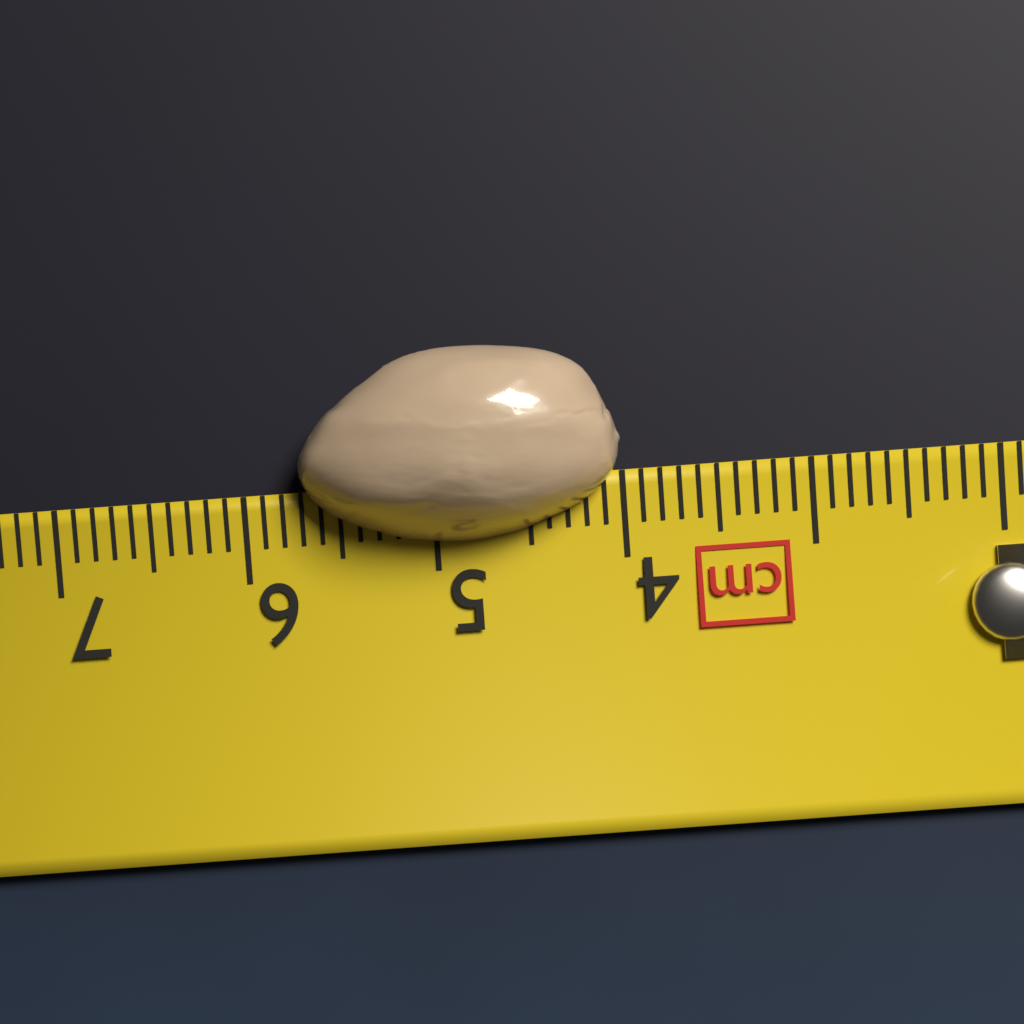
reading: 5.7 cm
